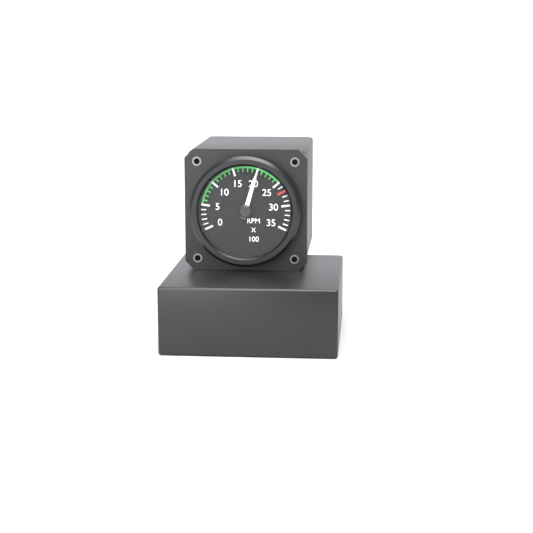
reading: 2000 RPM
